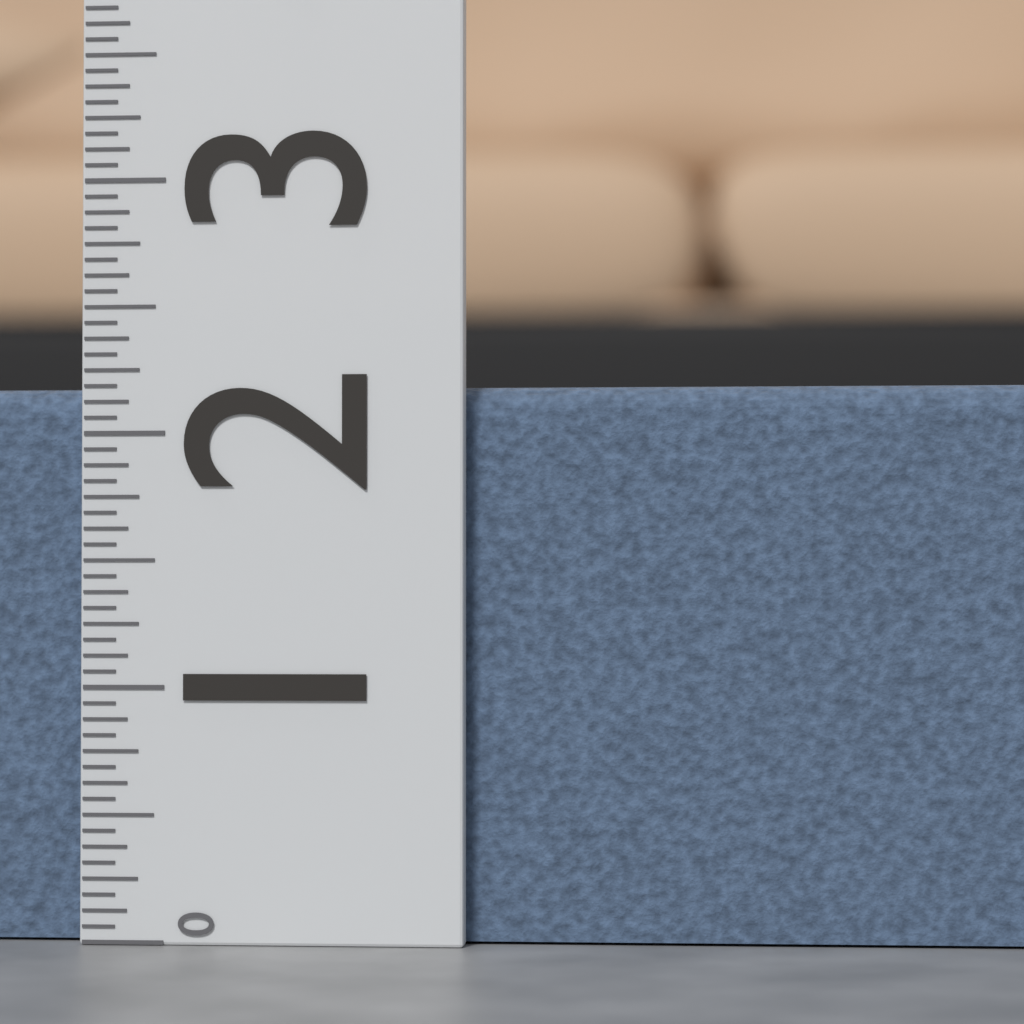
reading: 2.1875 (no unit)
